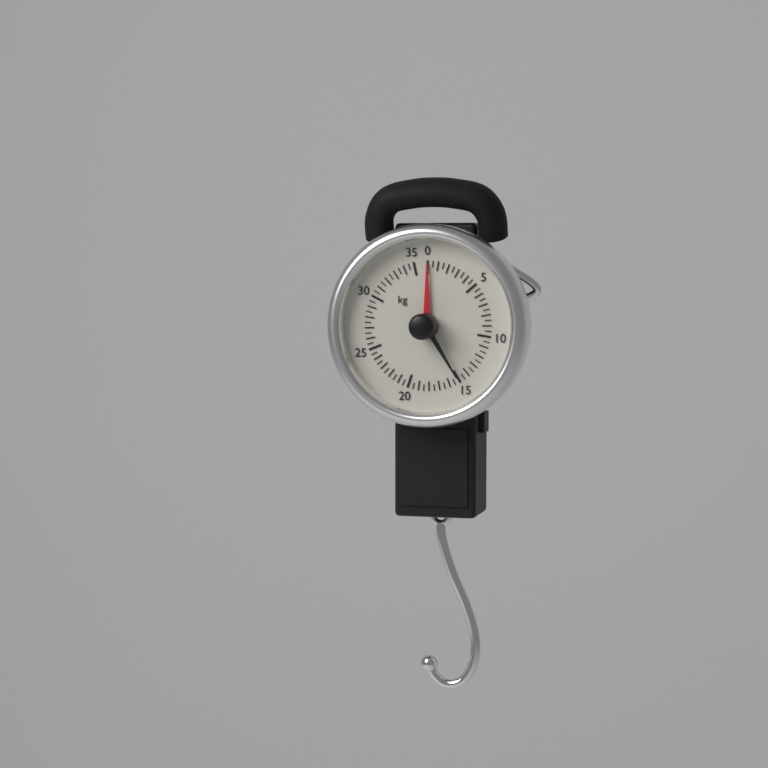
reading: 0.0 kg
